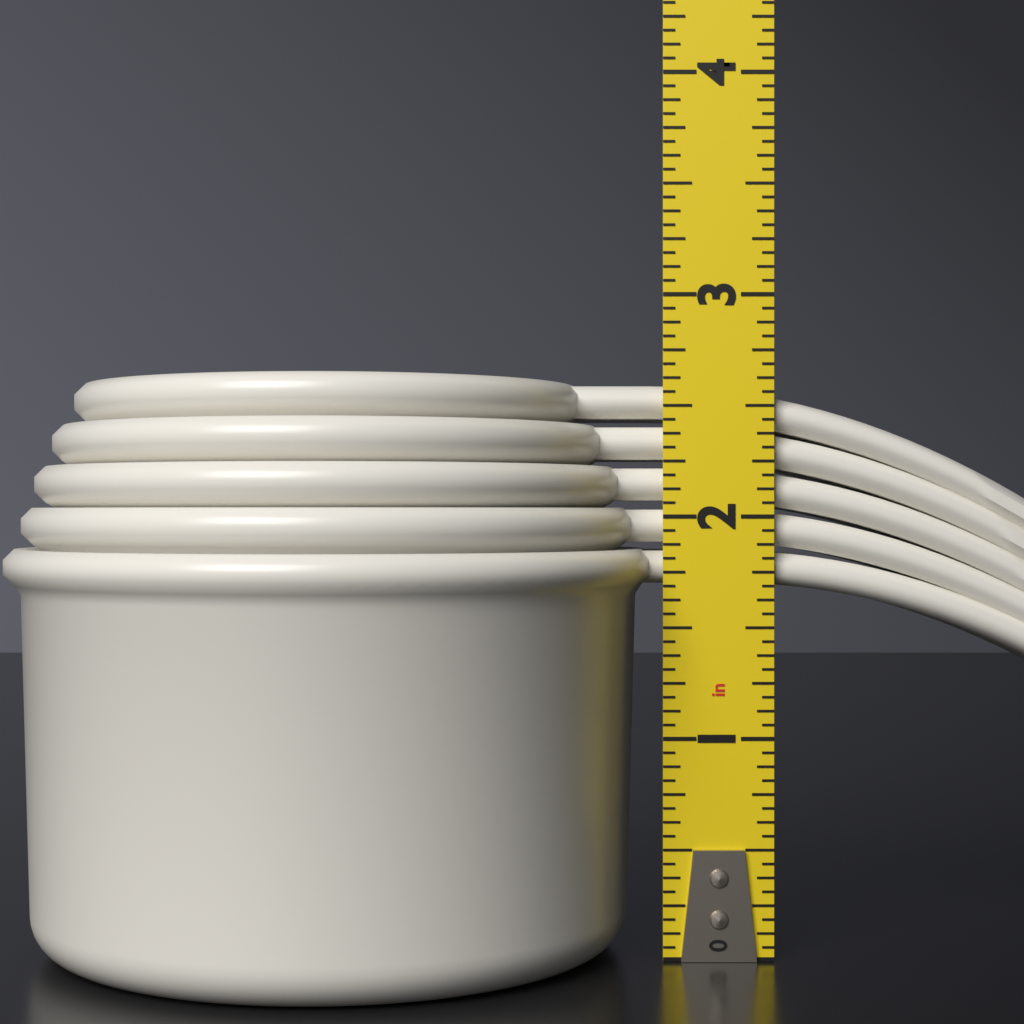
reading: 2.6000 in
